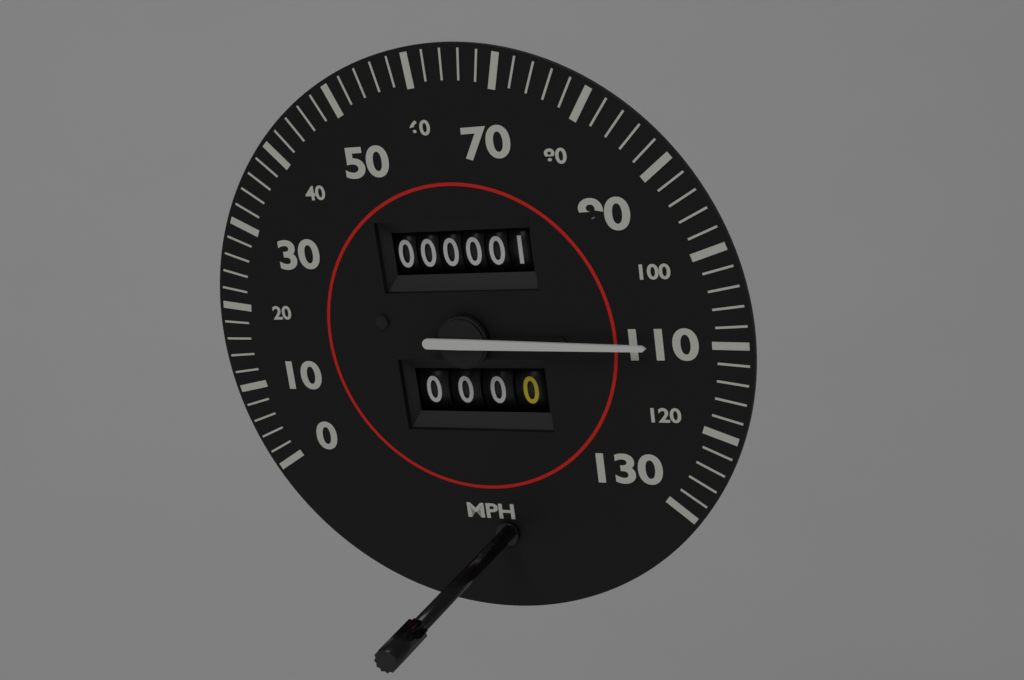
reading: 110 mph
